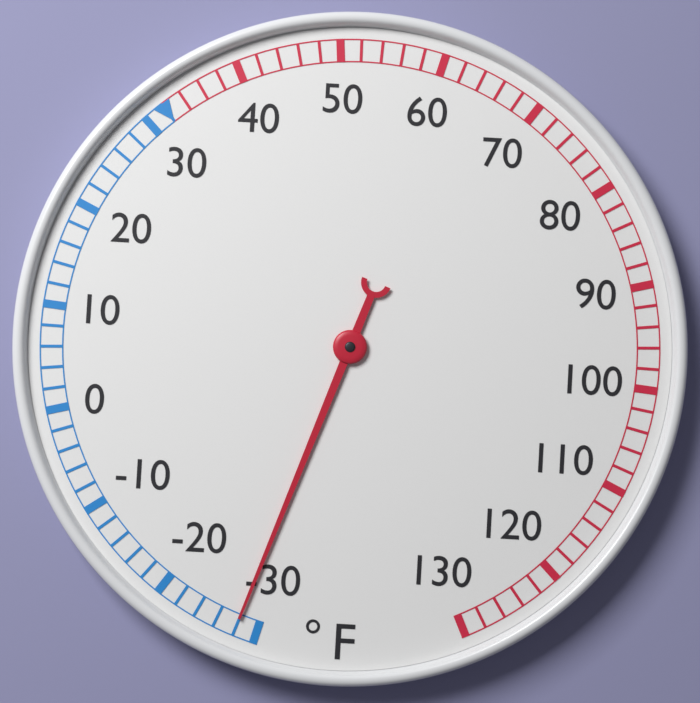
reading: -28 °F
